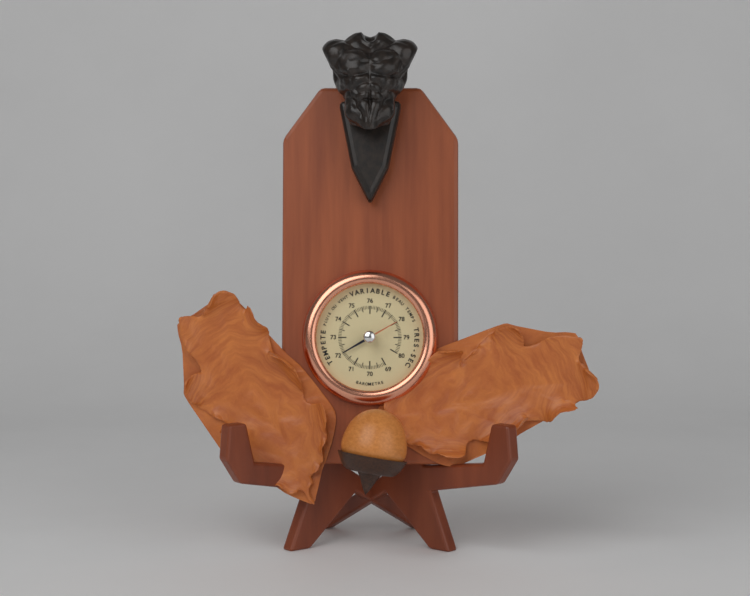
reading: 72.0 (no unit)
